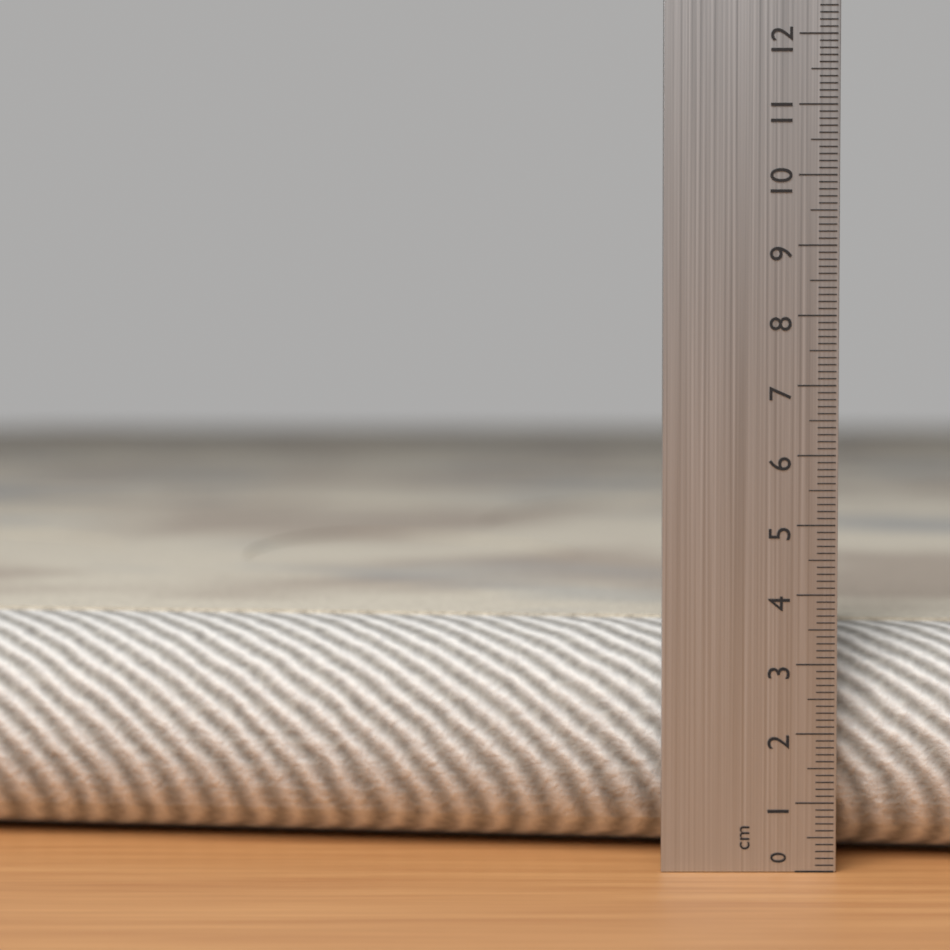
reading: 3.5 cm
